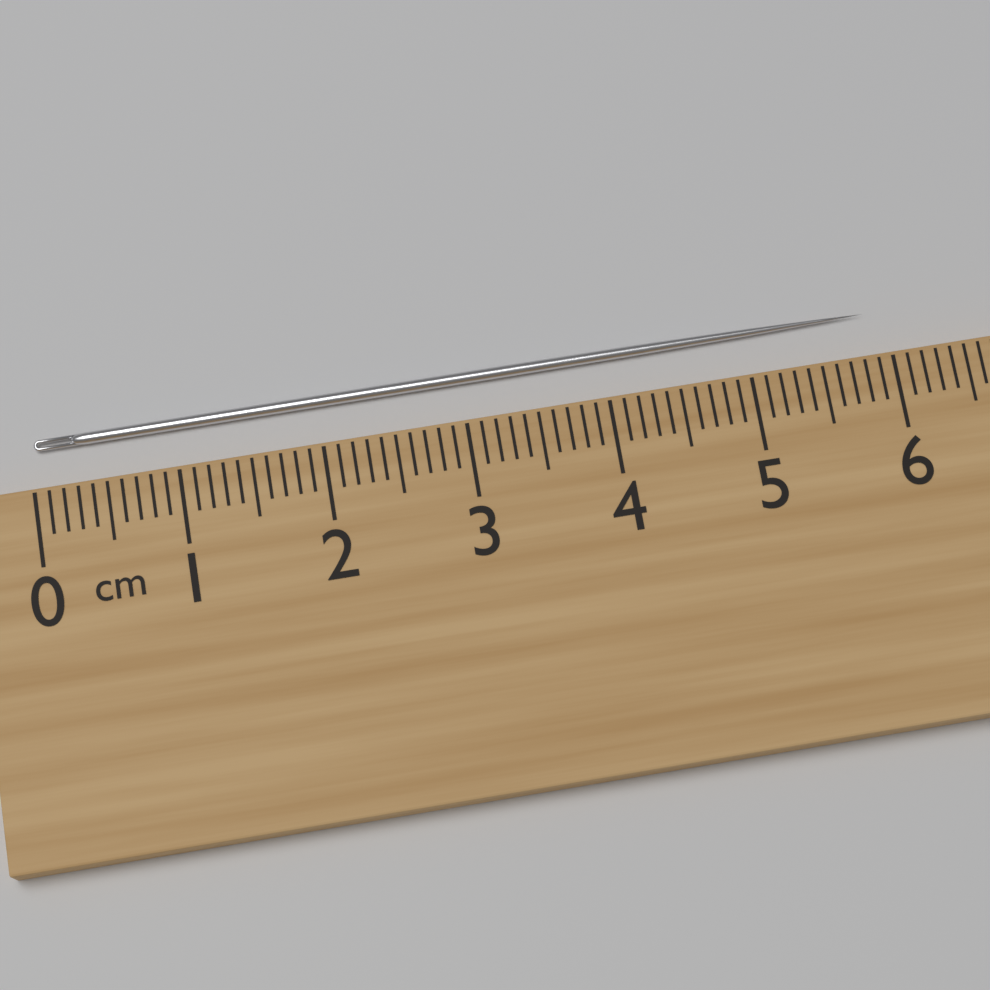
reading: 5.9 cm
